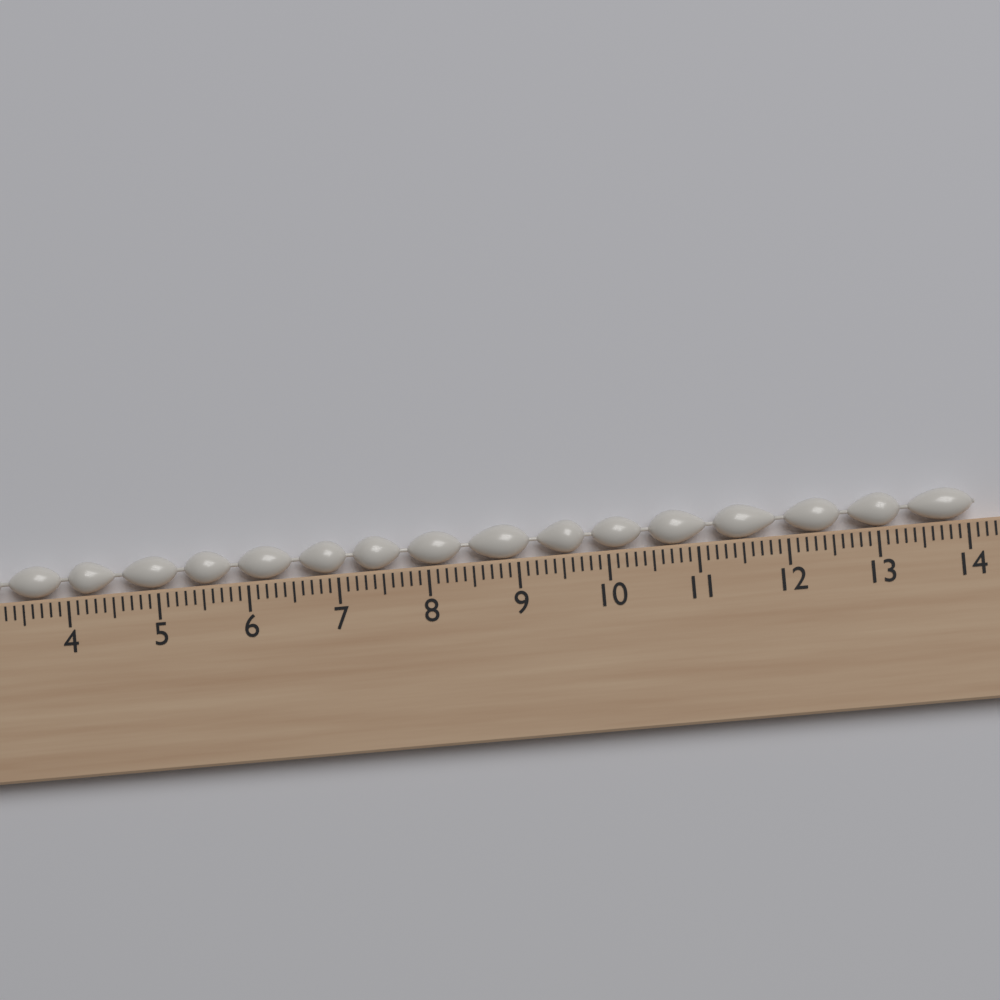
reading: 14.1 cm
